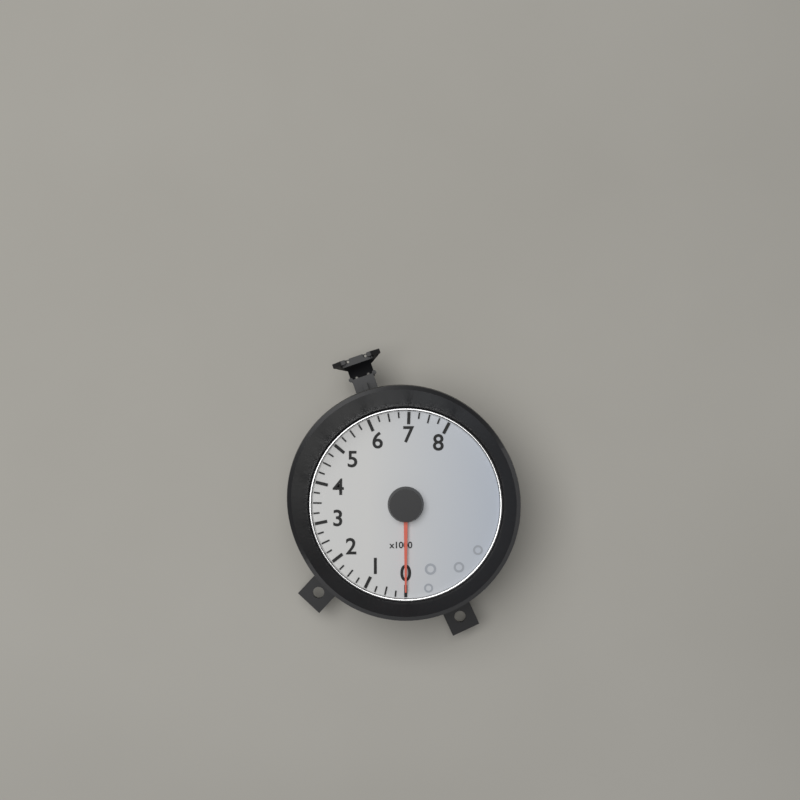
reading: 0 (no unit)
